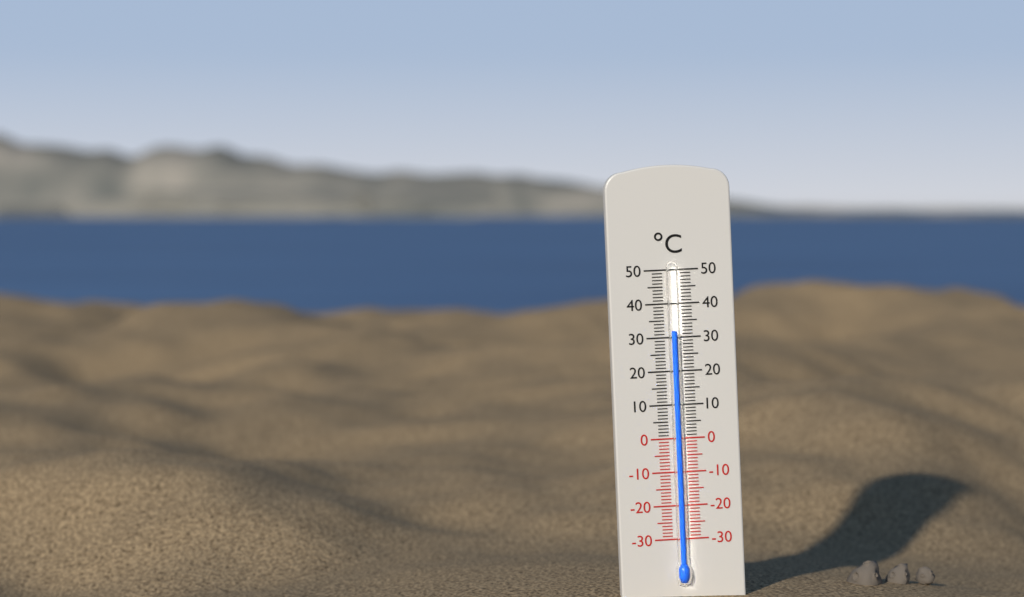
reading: 32 °C
